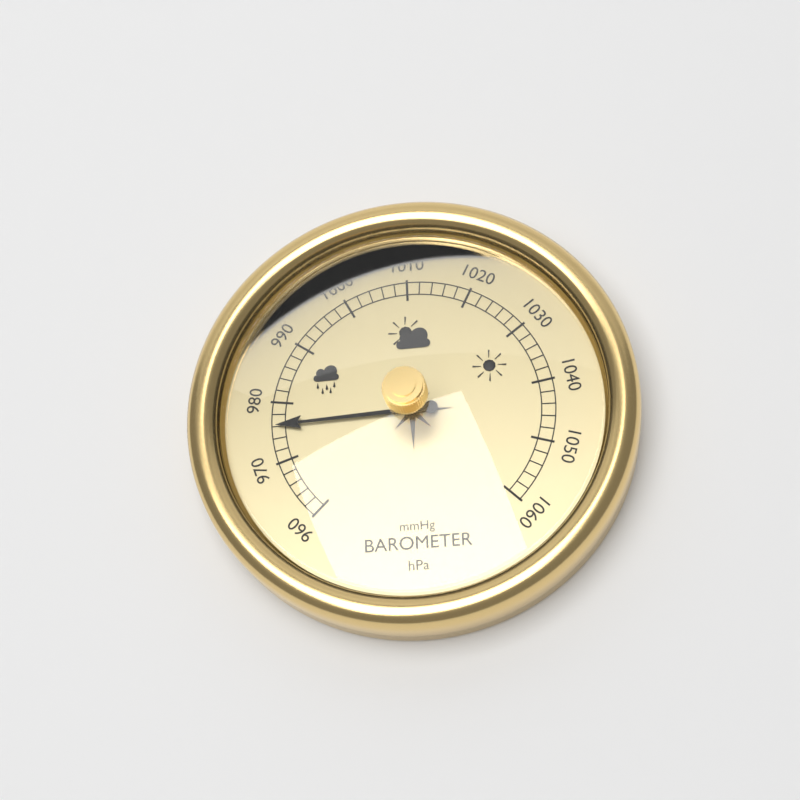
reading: 976 hPa
